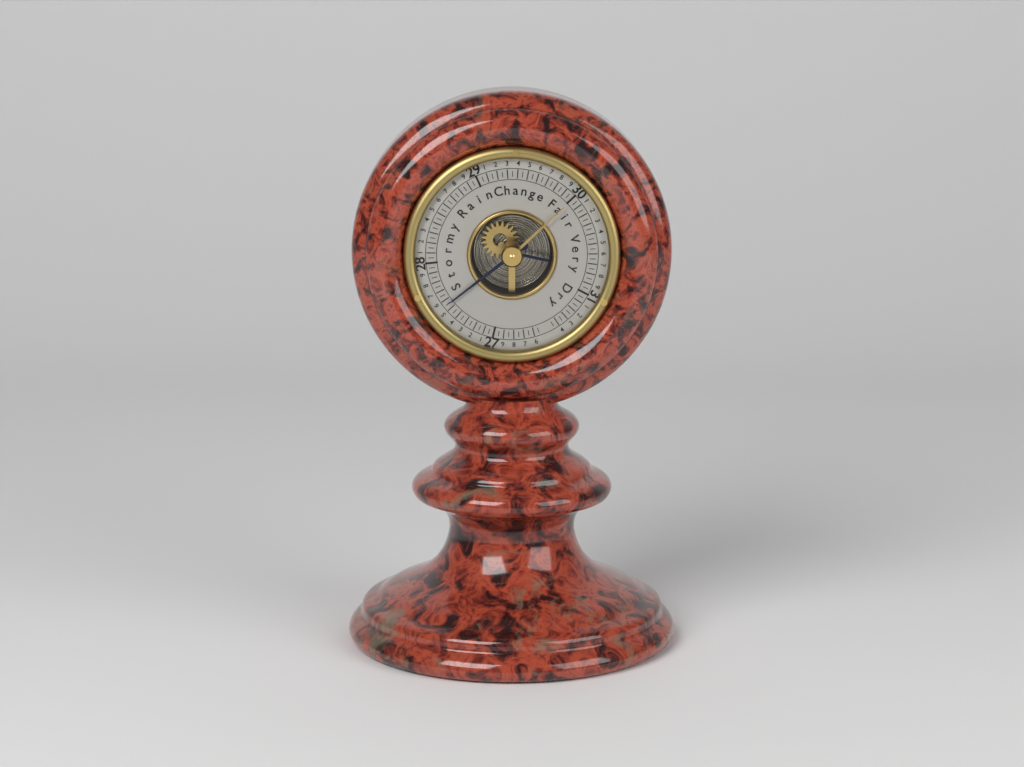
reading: 27.55 (no unit)
